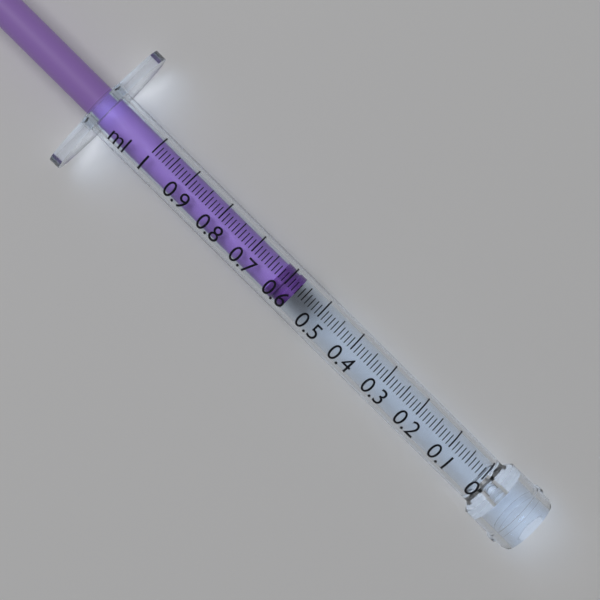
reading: 0.57 ml
